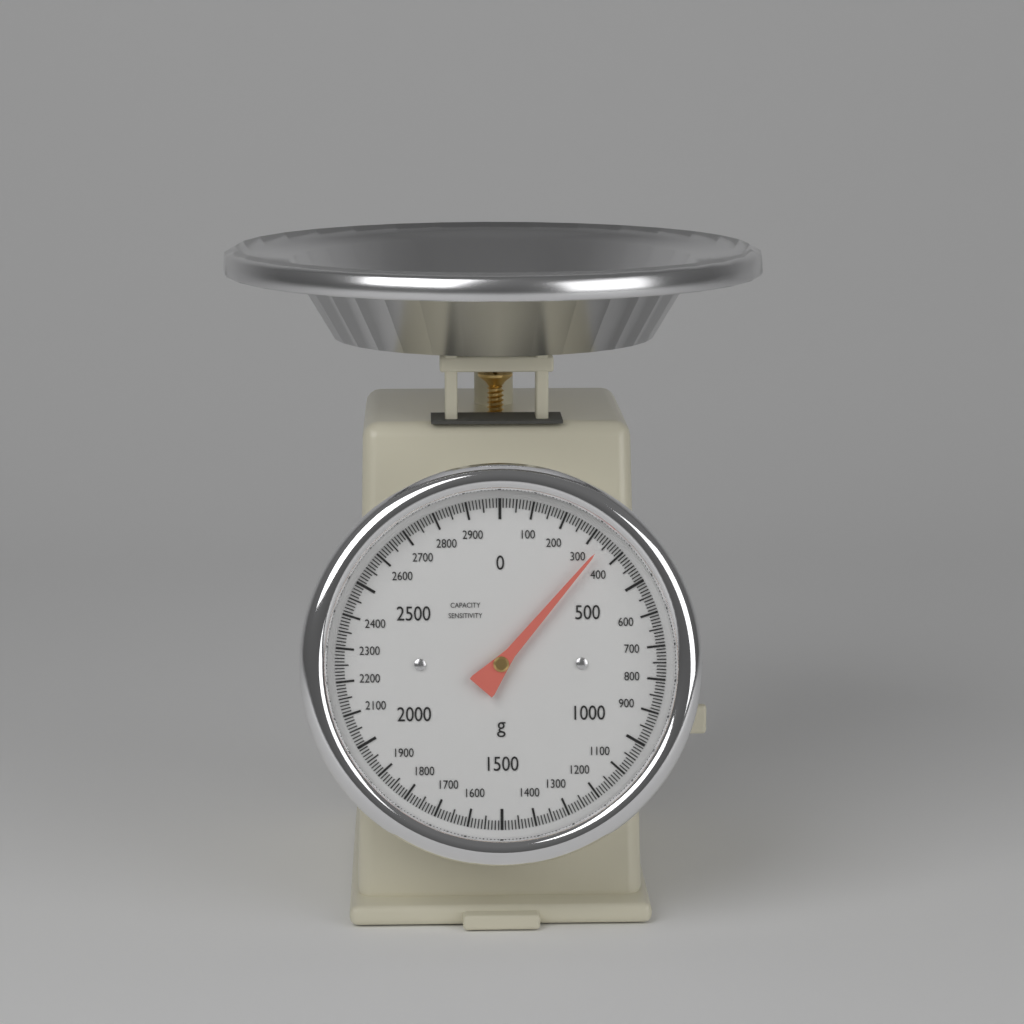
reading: 340 g
